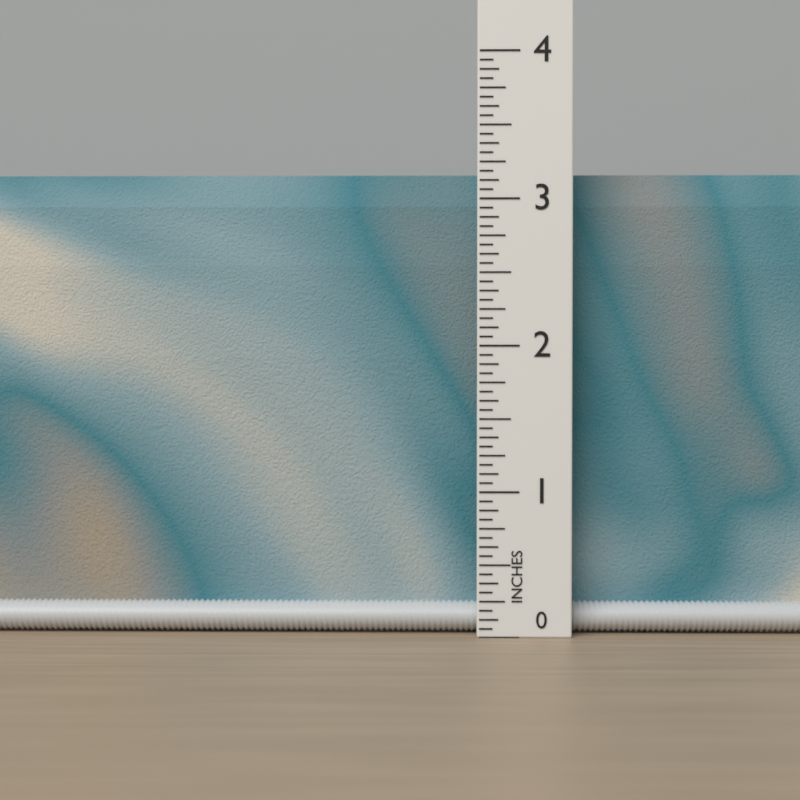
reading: 3.1875 in
